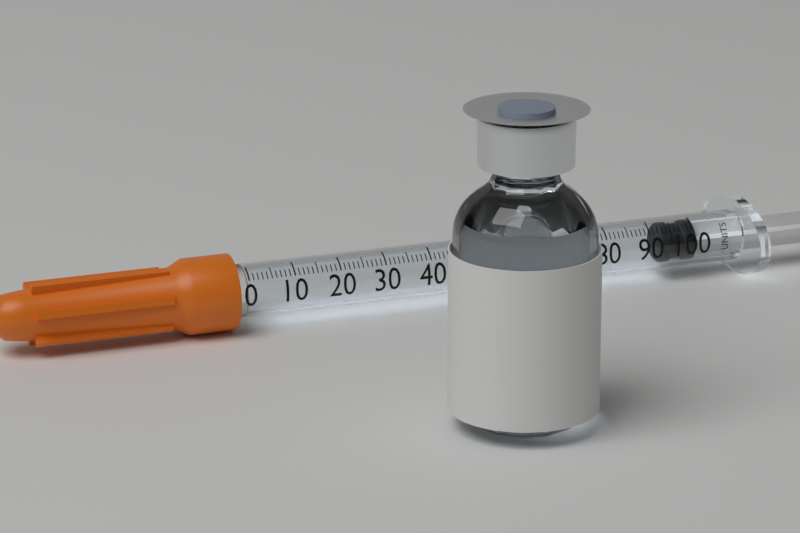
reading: 93 units
